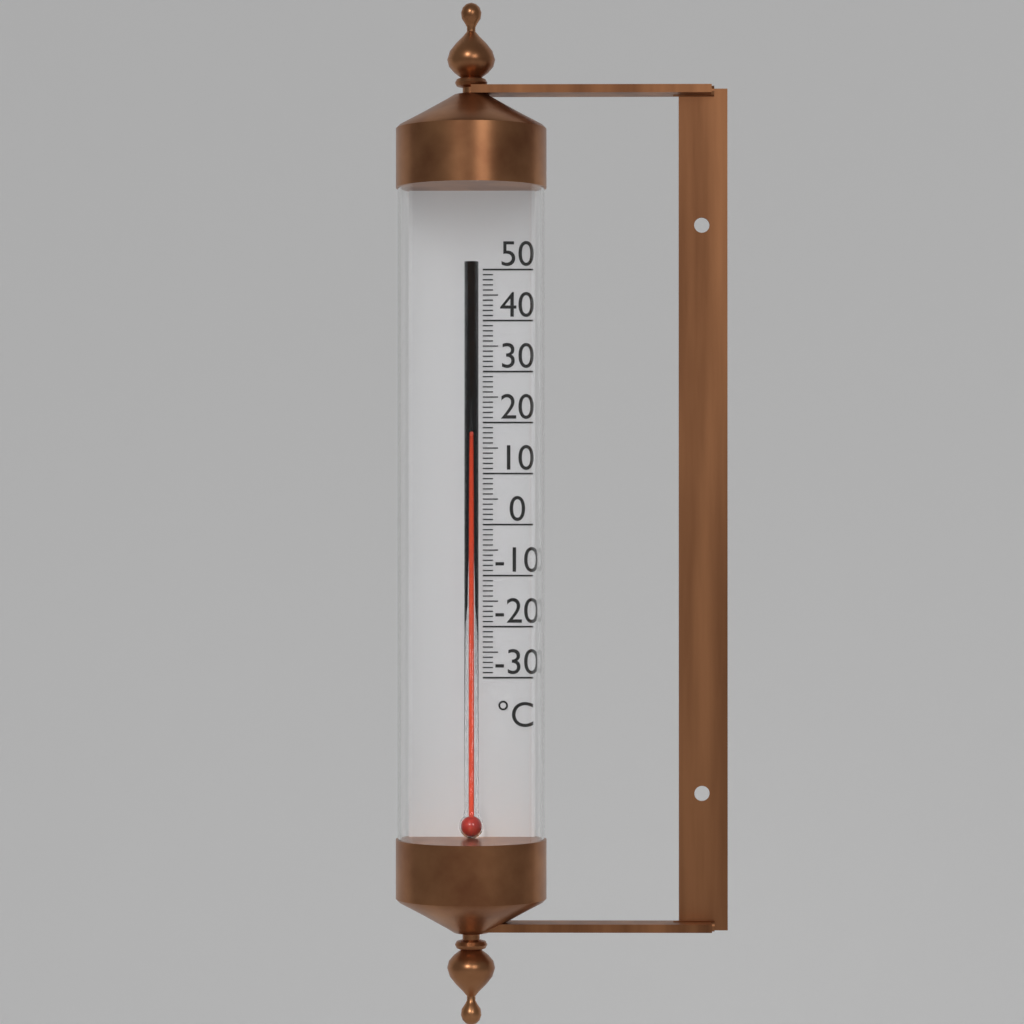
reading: 17 °C
